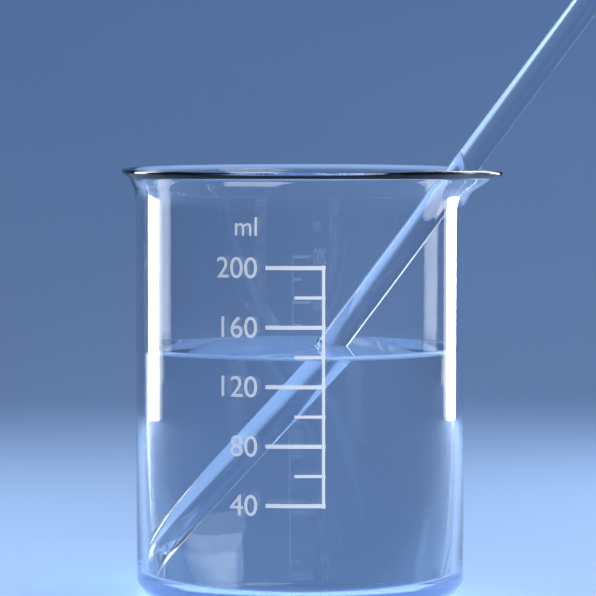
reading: 140 ml
